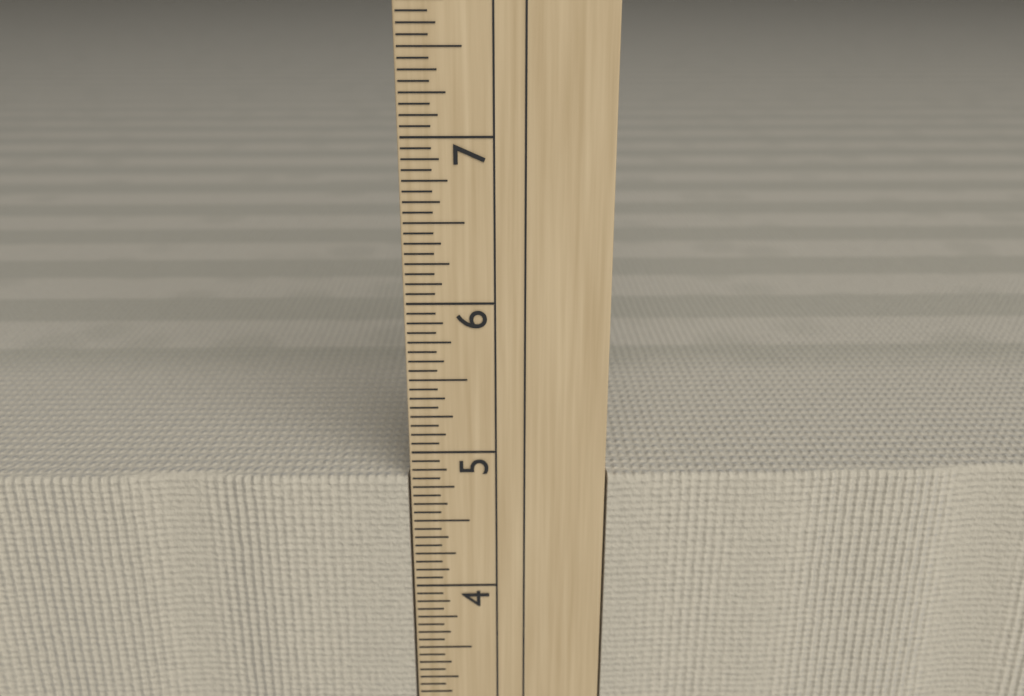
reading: 4.8125 in
